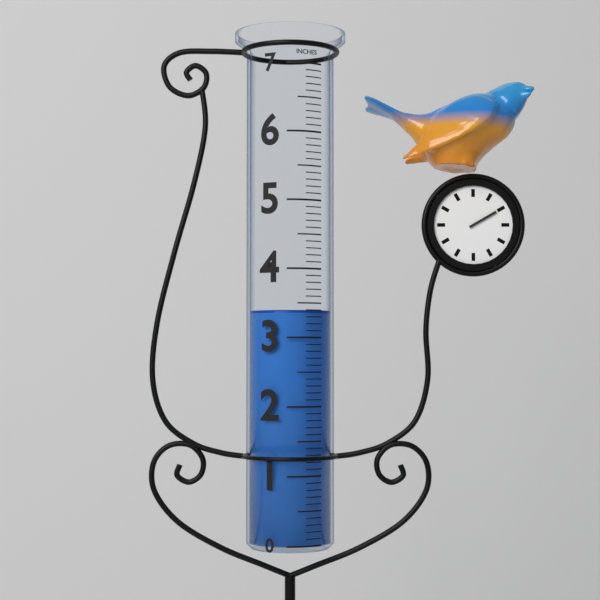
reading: 3.4 in
